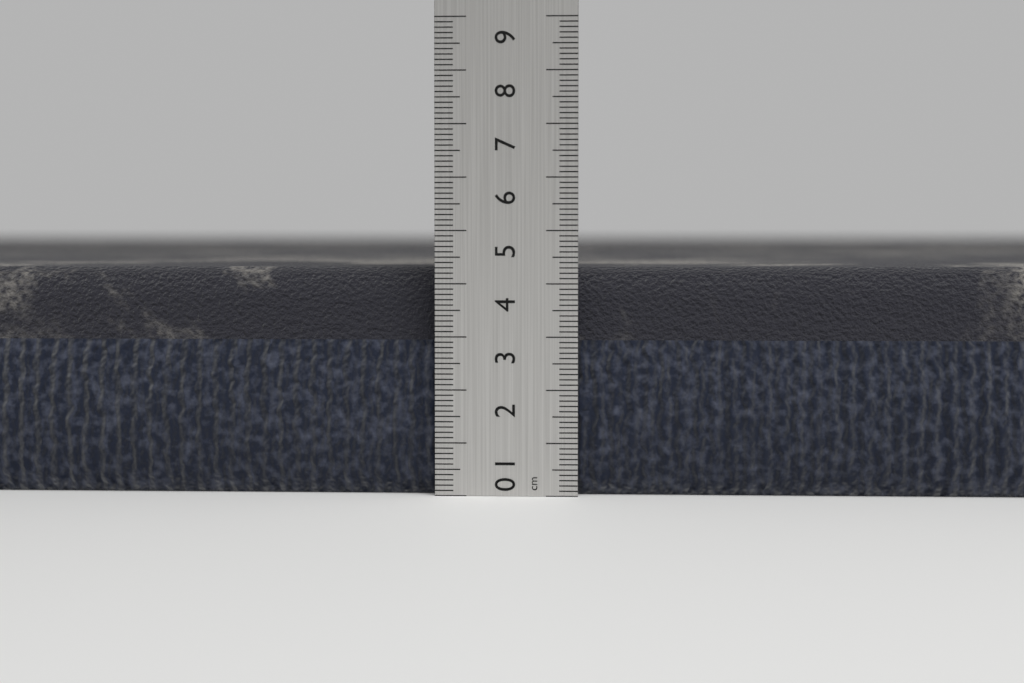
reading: 4.3 cm
